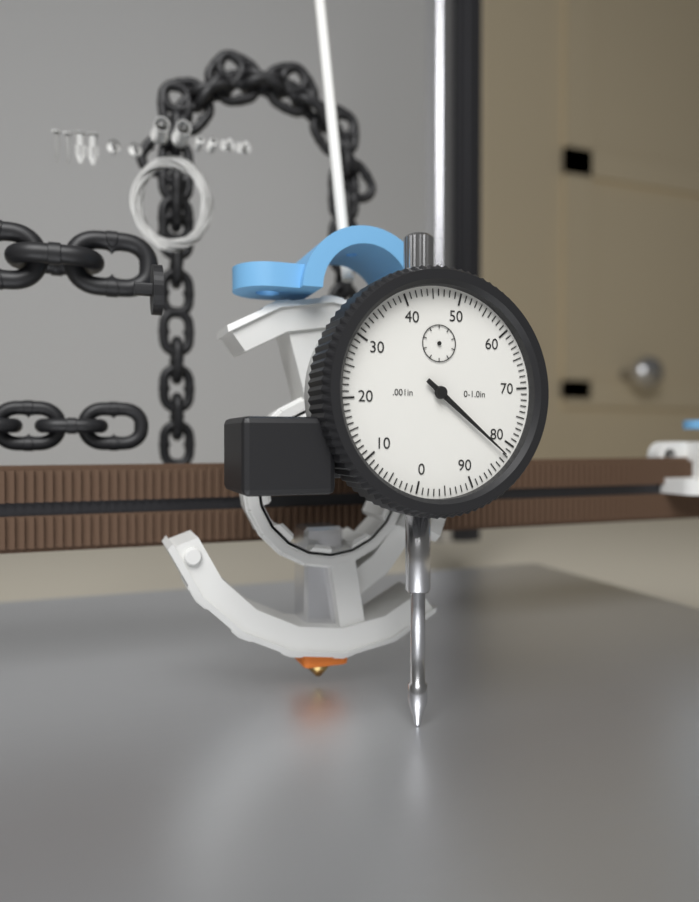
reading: 0.082 in
